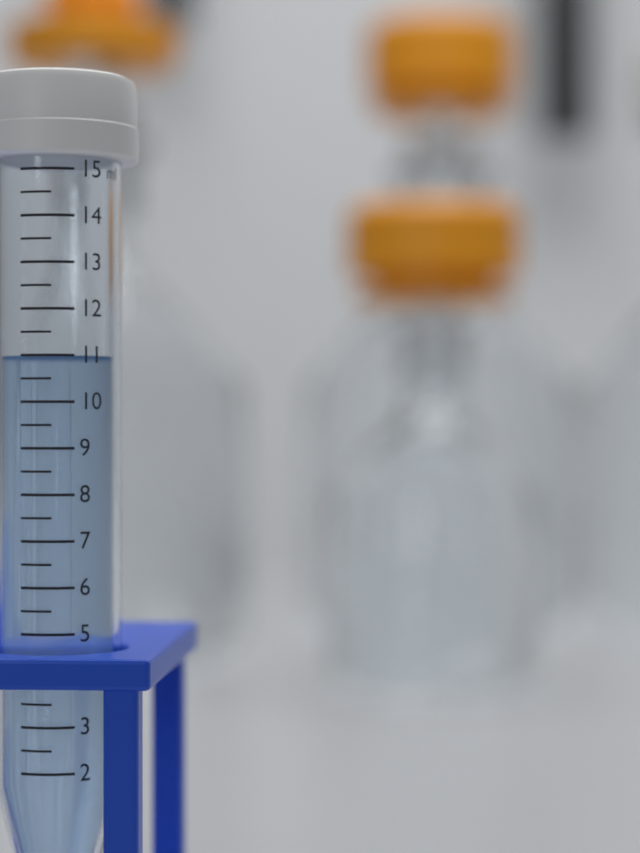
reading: 11.0 ml
